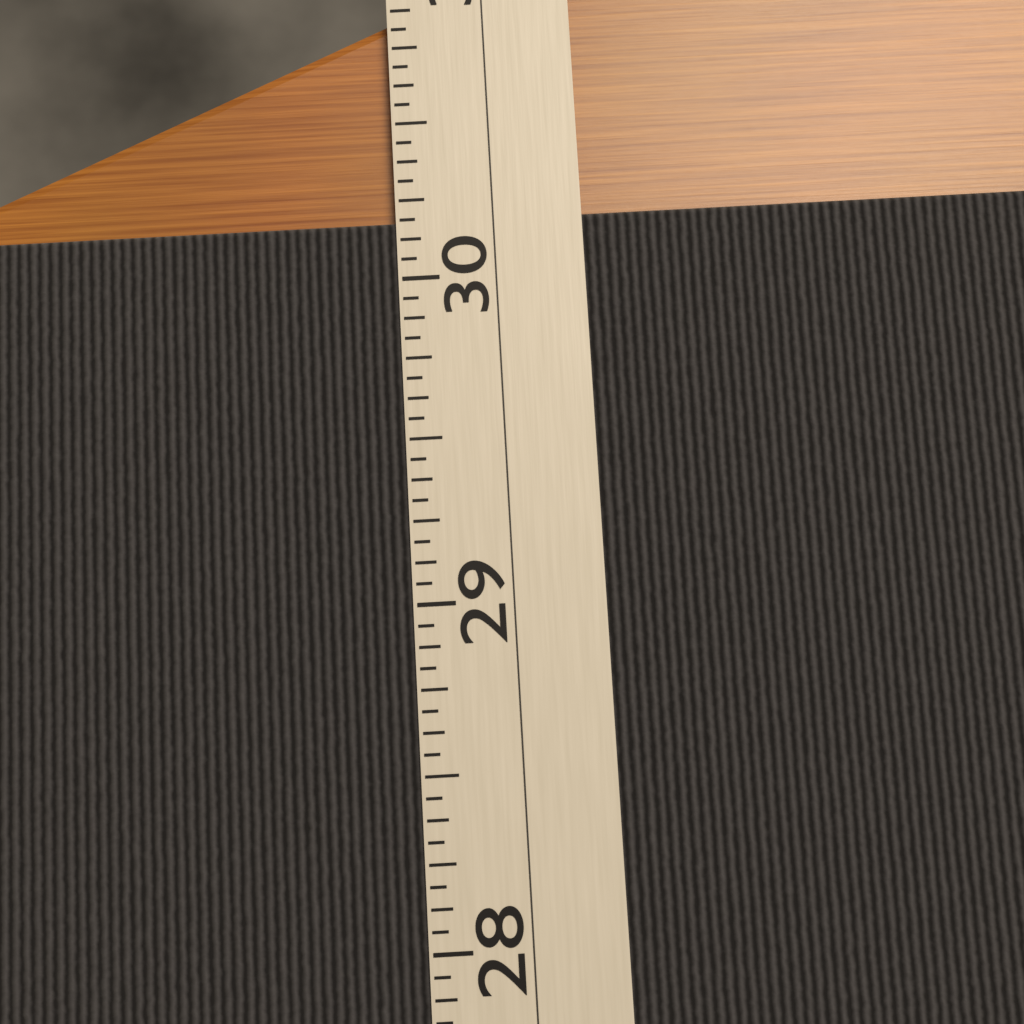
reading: 30.1875 (no unit)
